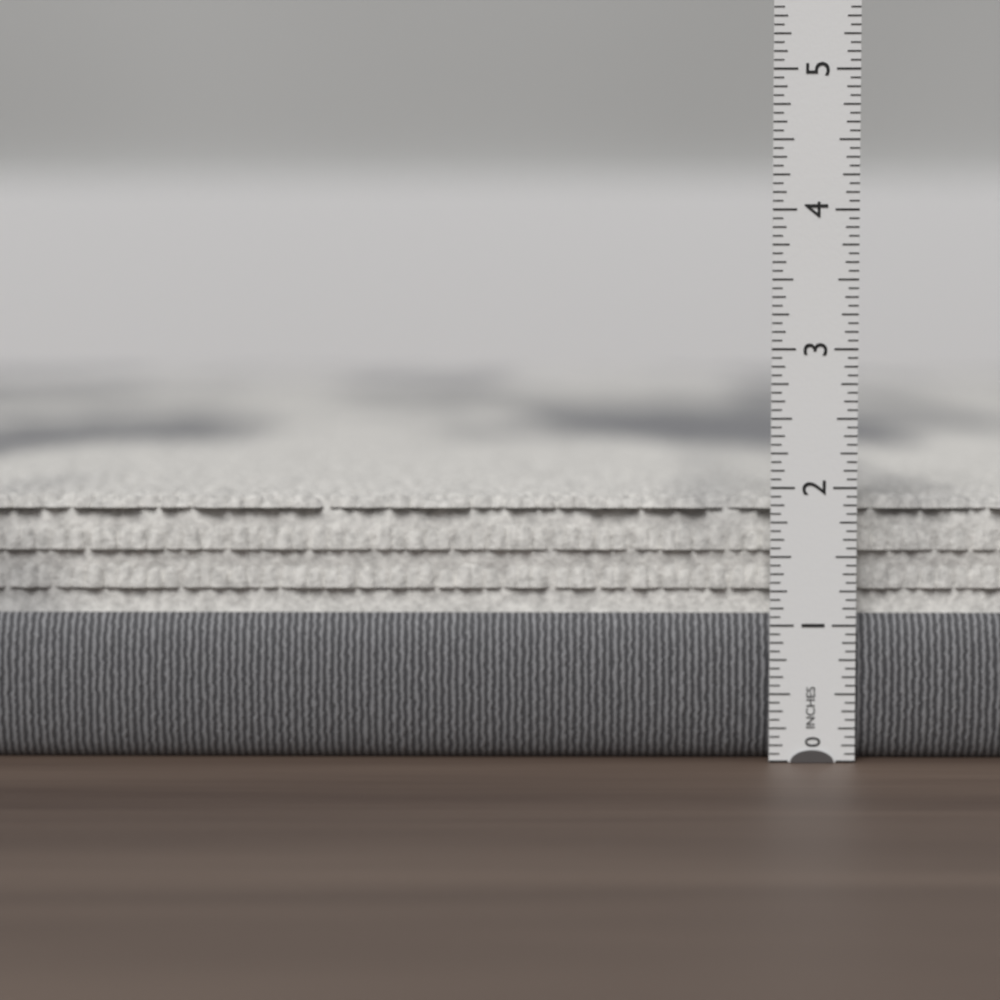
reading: 1.9375 in
